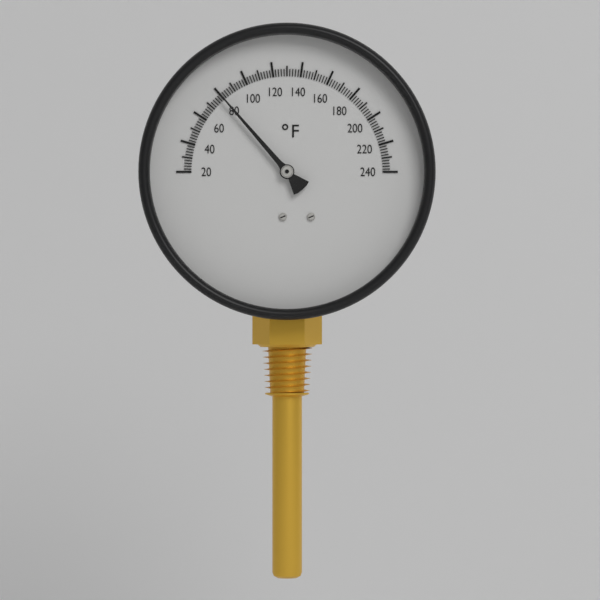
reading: 80 °F
